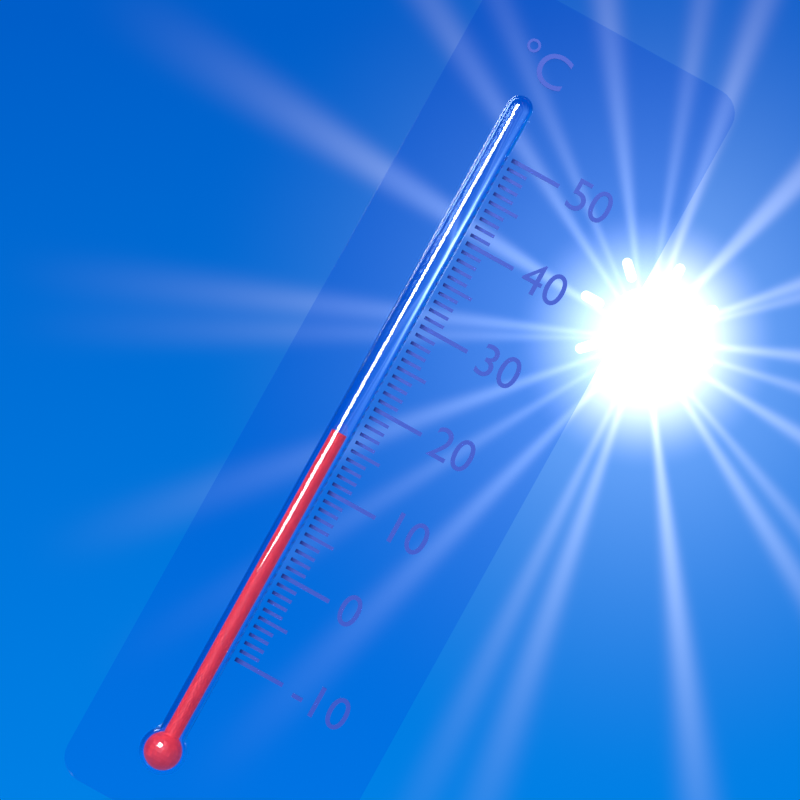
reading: 16 °C
